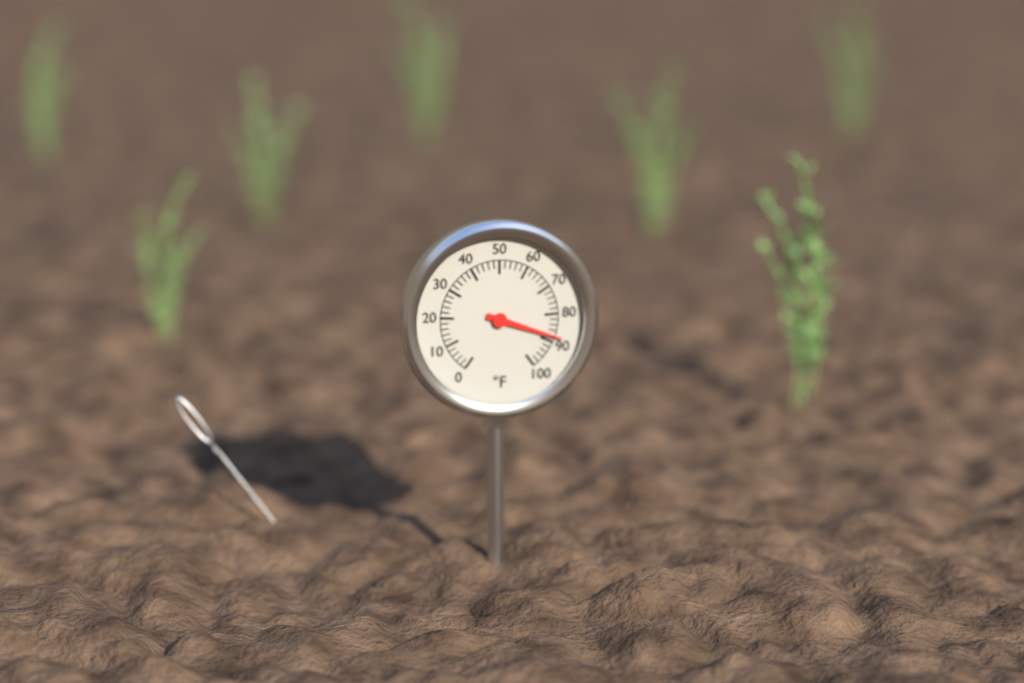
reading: 88 °F
